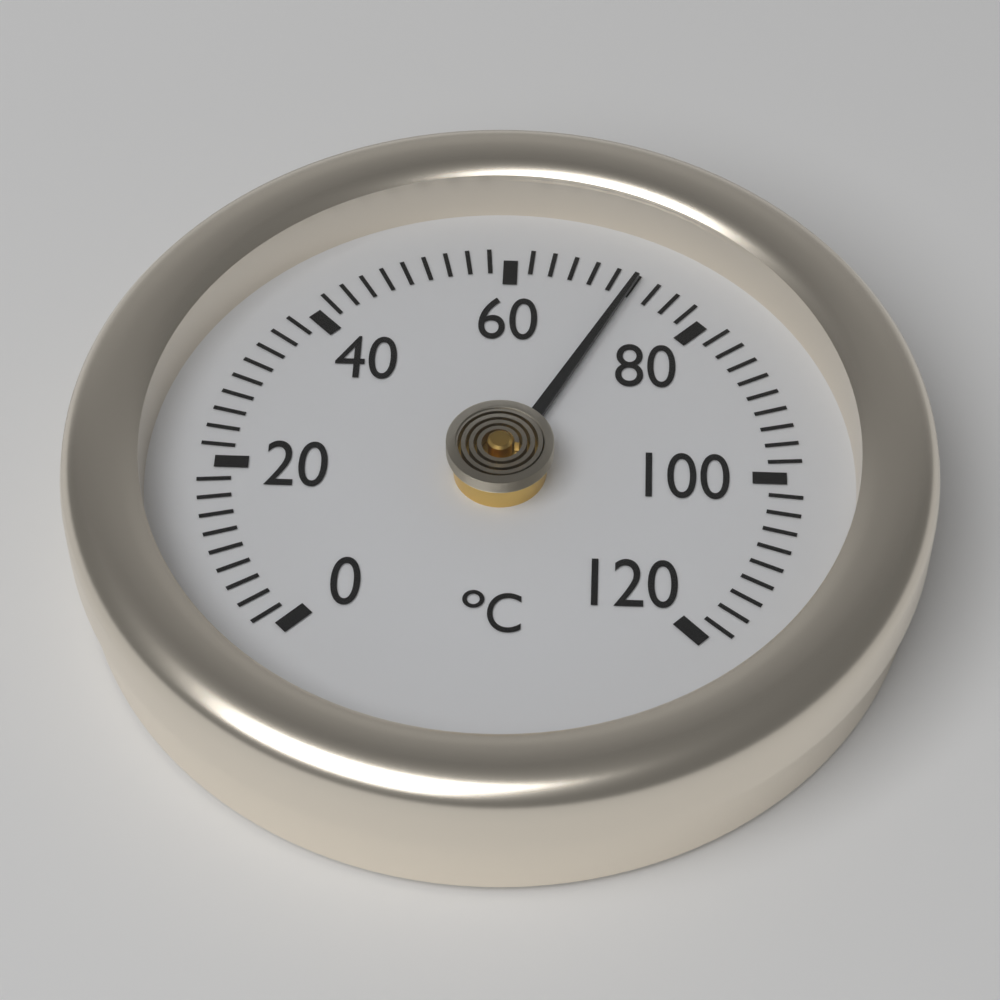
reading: 72 °C
